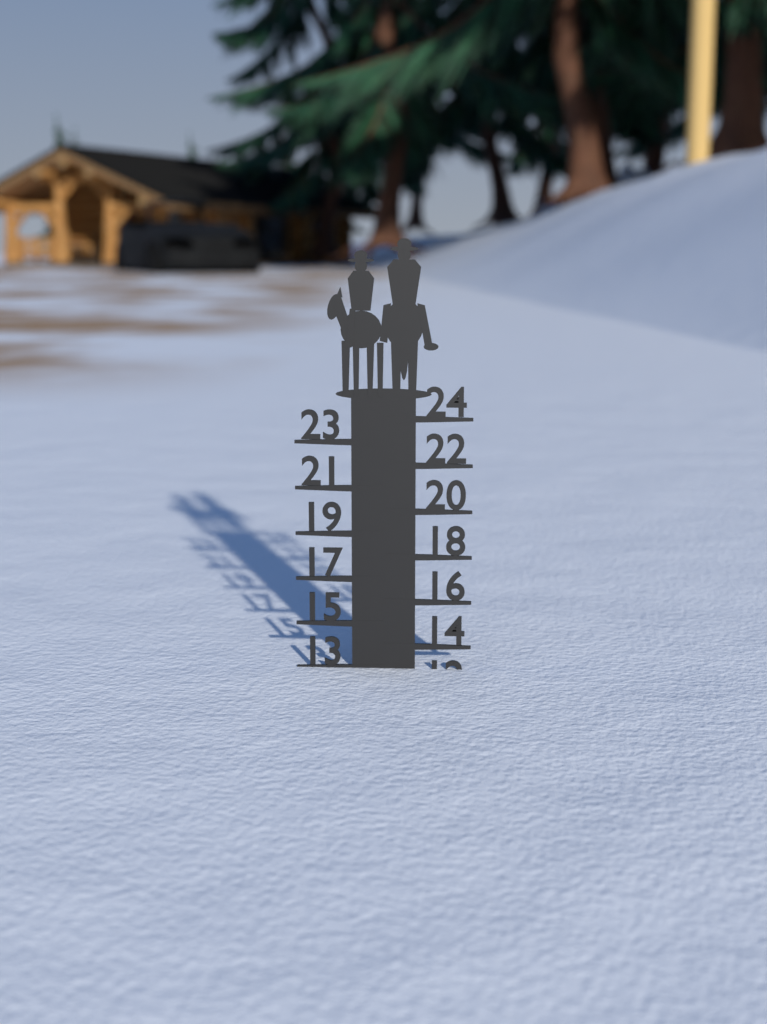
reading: 13 (no unit)
